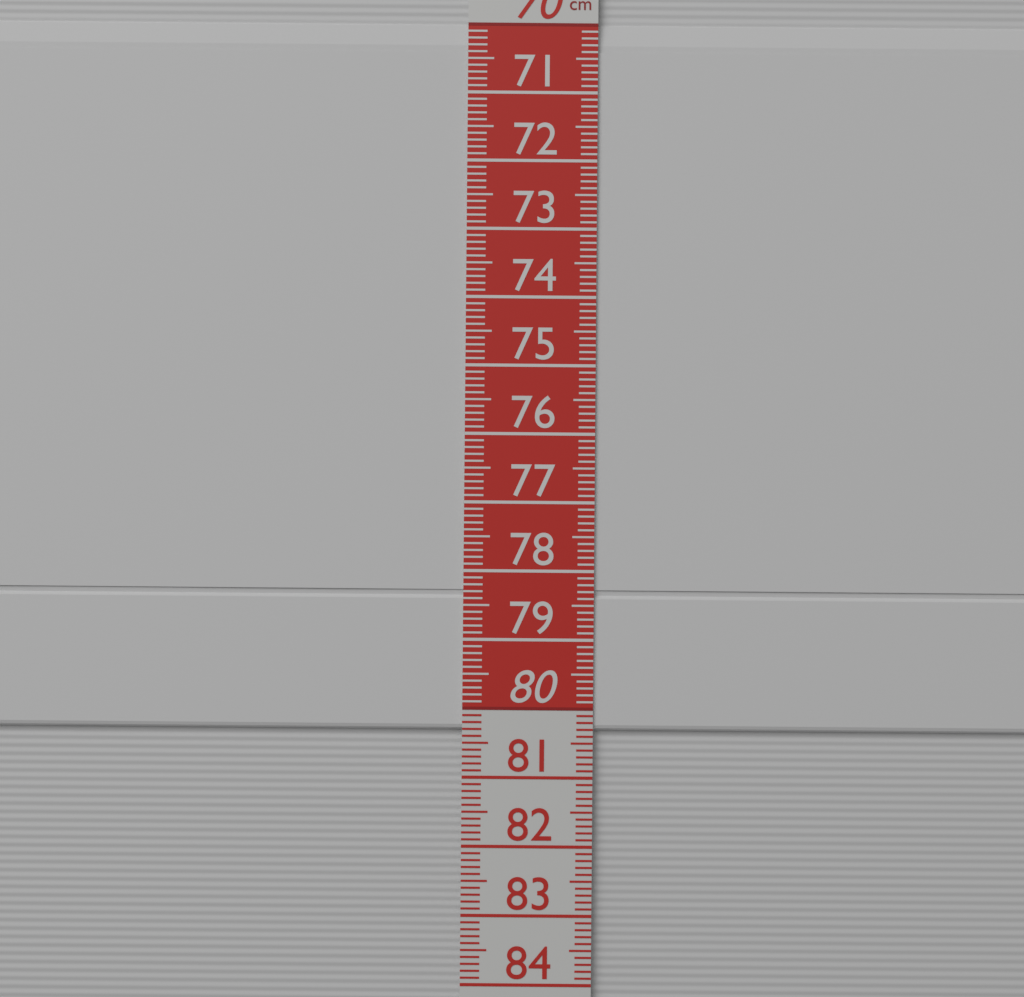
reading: 80.3 cm
